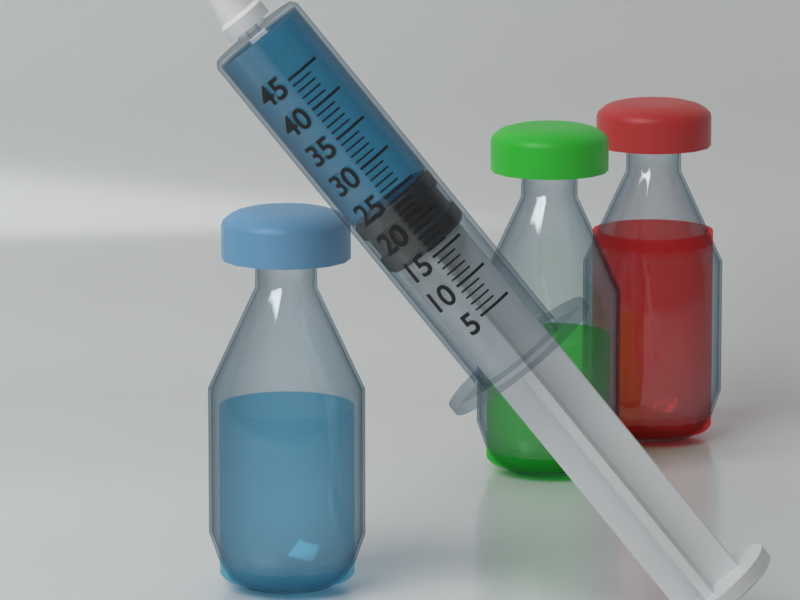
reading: 24 (no unit)
